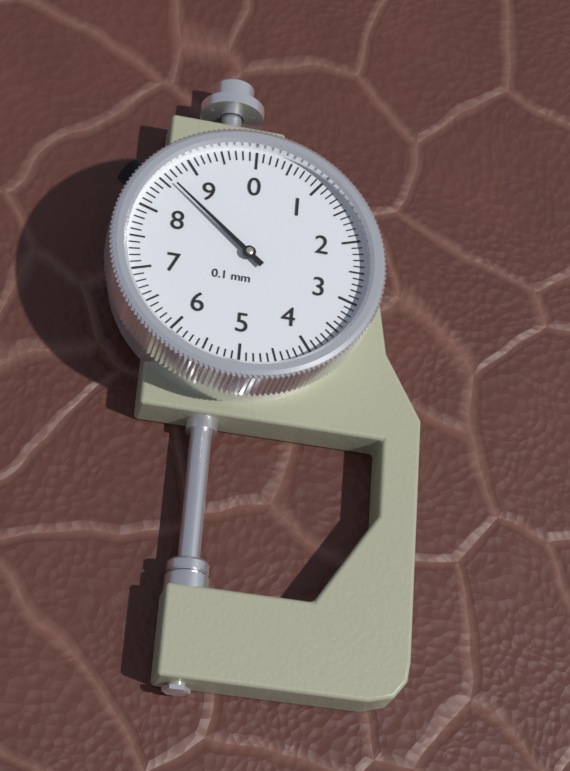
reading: 8.6 mm
